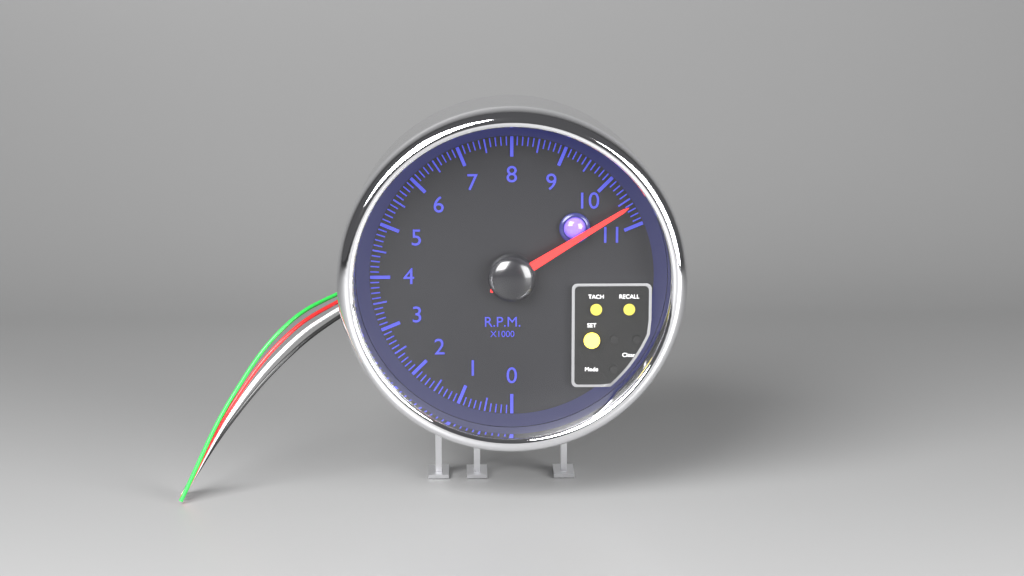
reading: 10.6 rpm x1000
